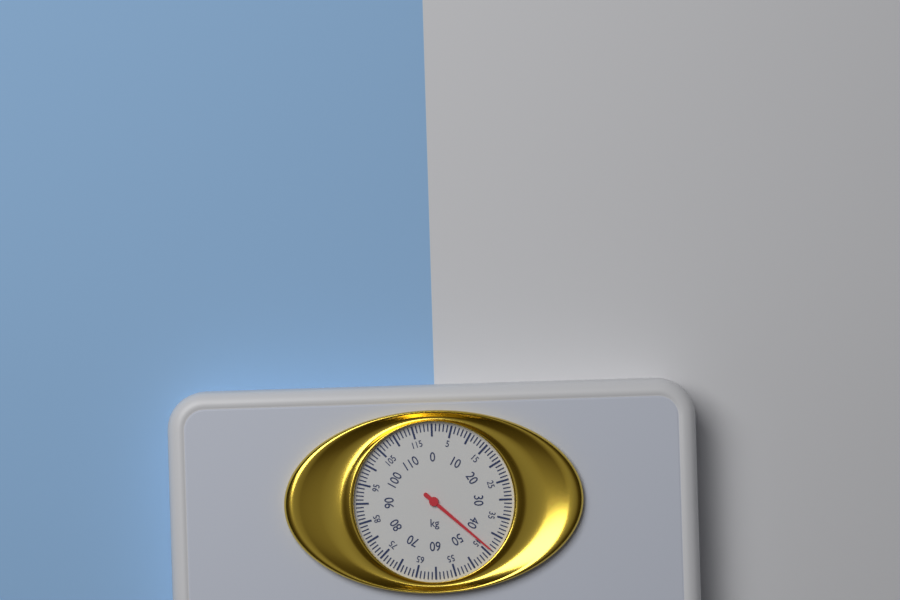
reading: 44 kg
